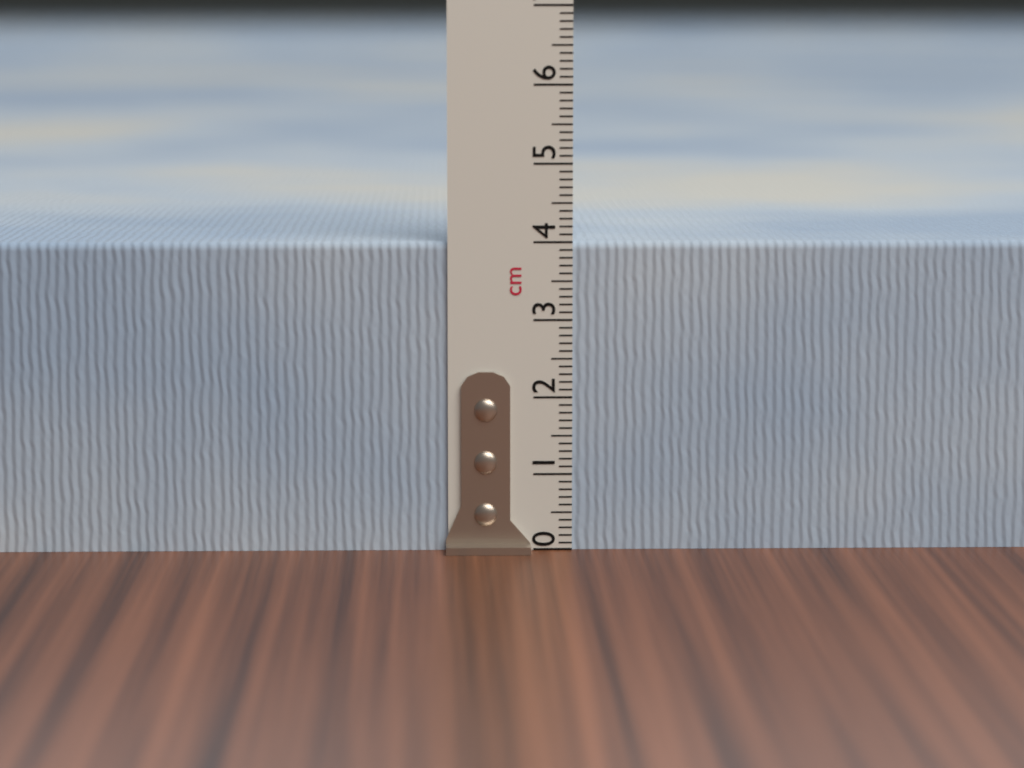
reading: 4.0 cm
